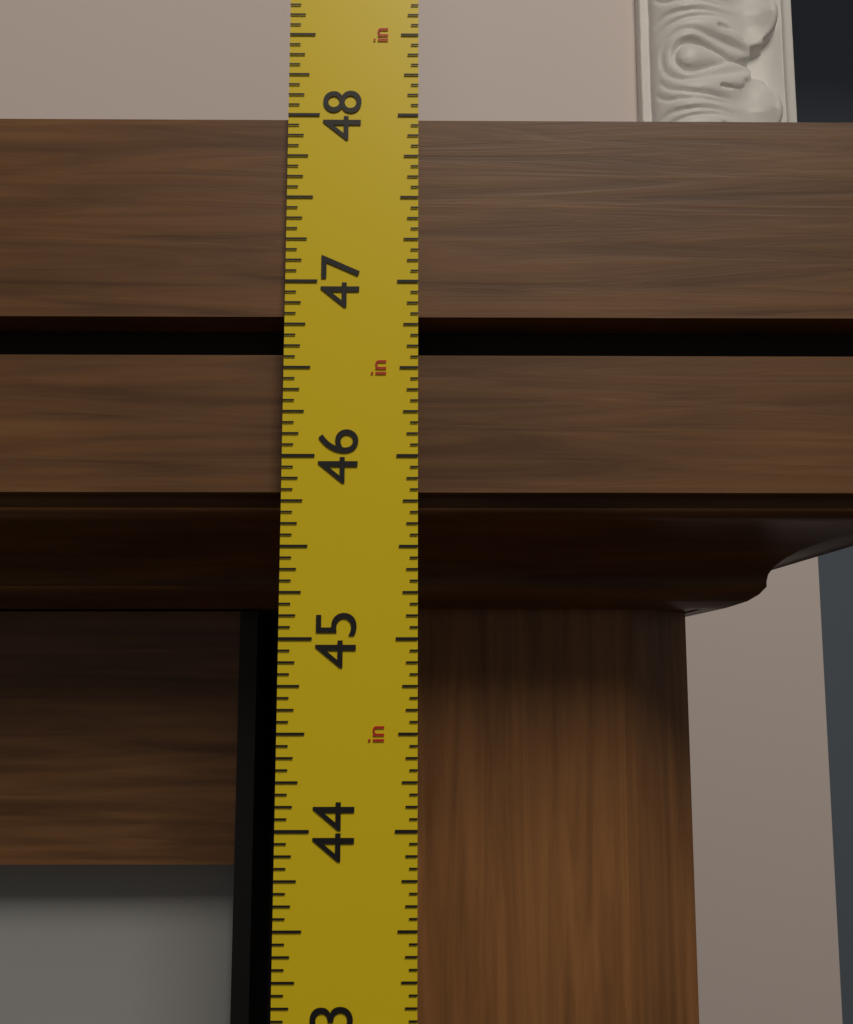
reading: 48.0000 in
